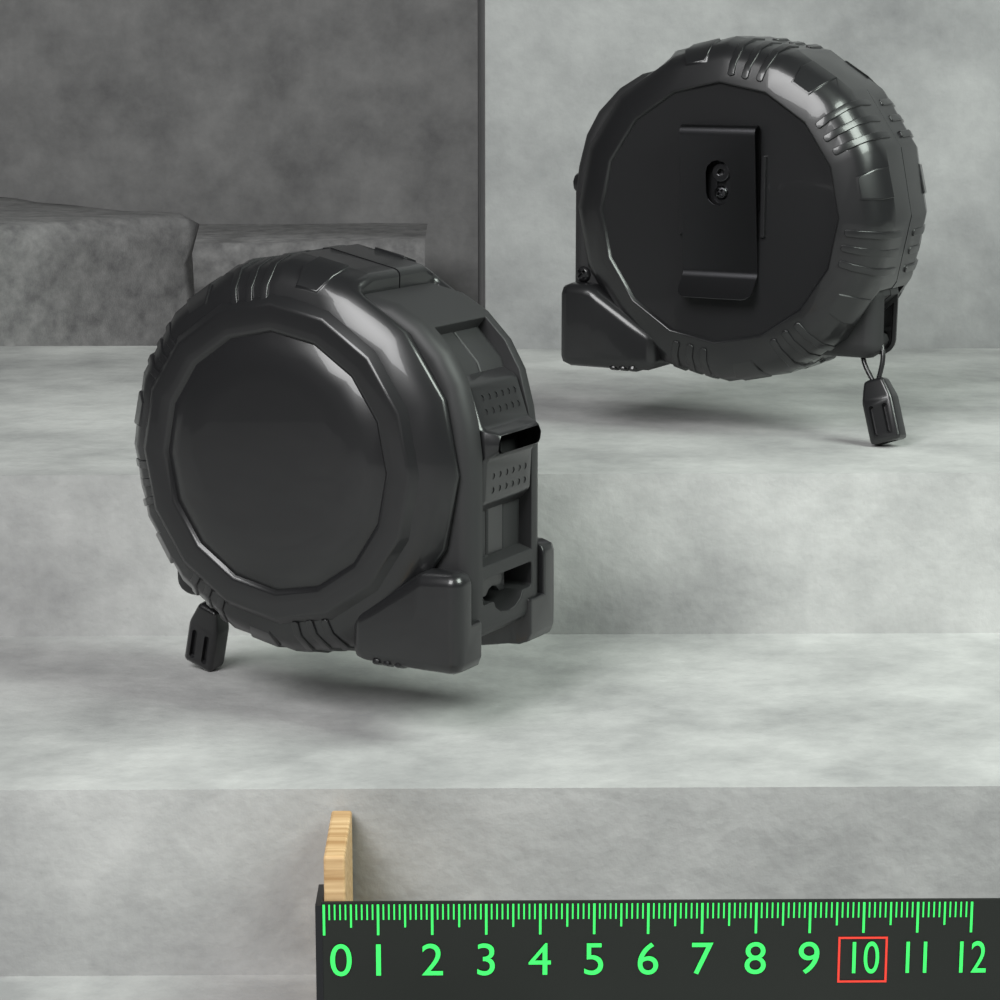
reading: 0.4 (no unit)
